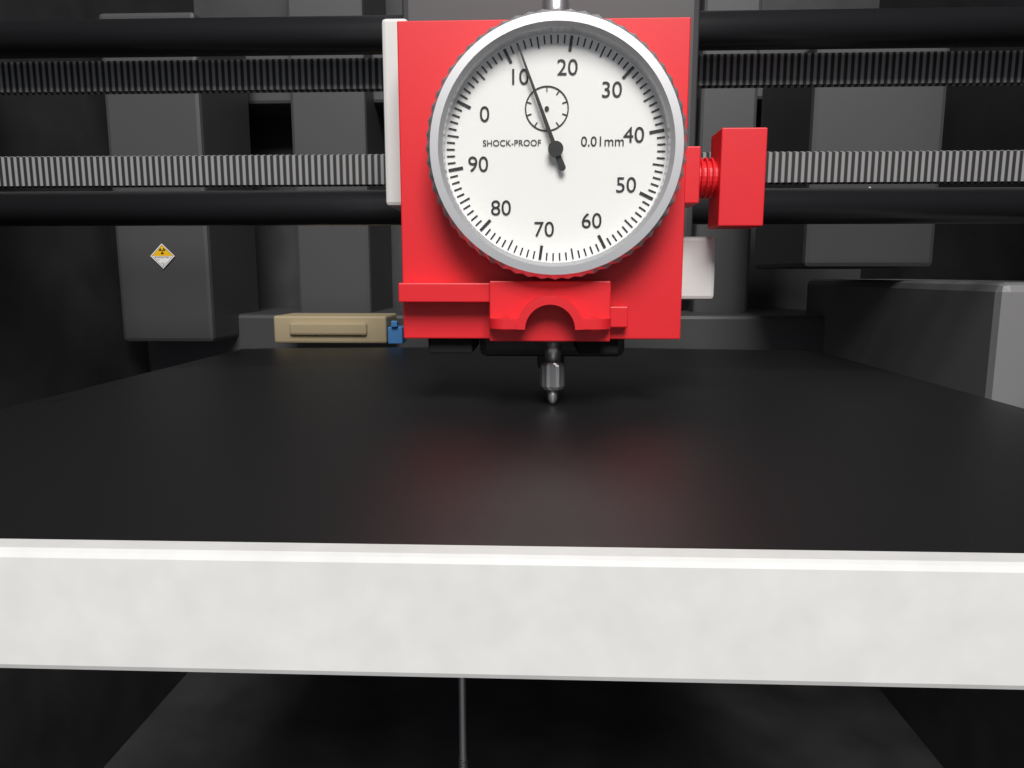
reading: 12 0.01mm
